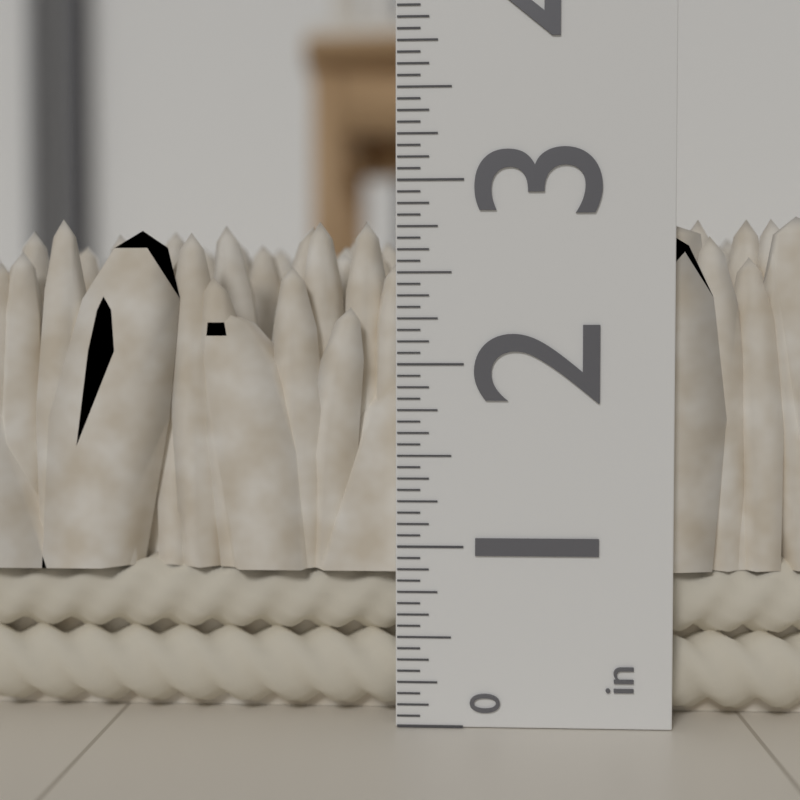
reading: 2.8125 in
